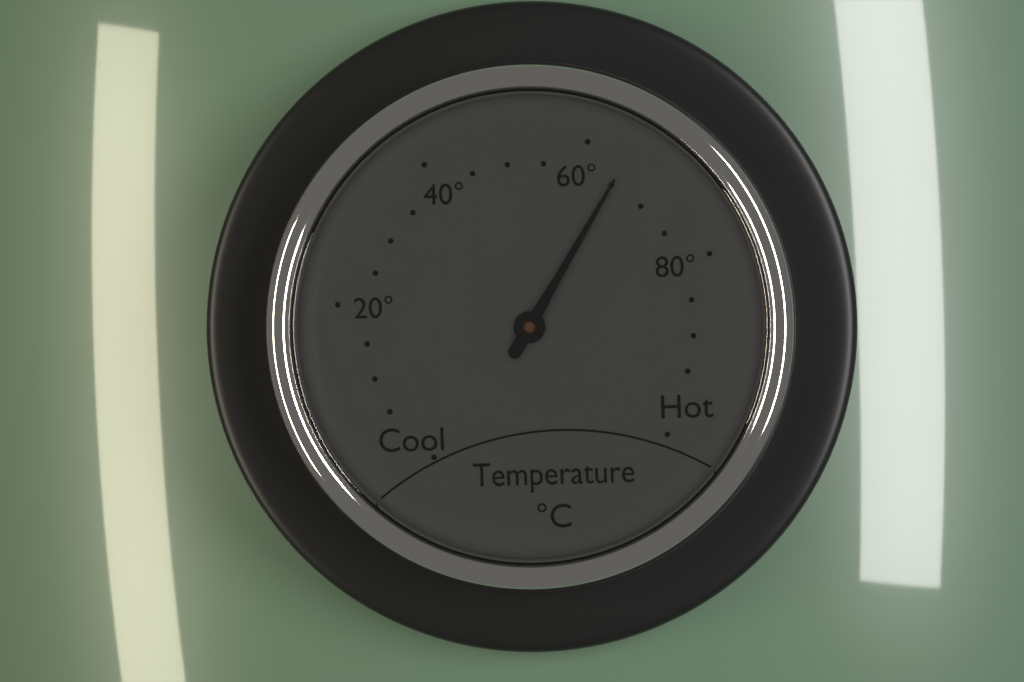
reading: 65 °C
